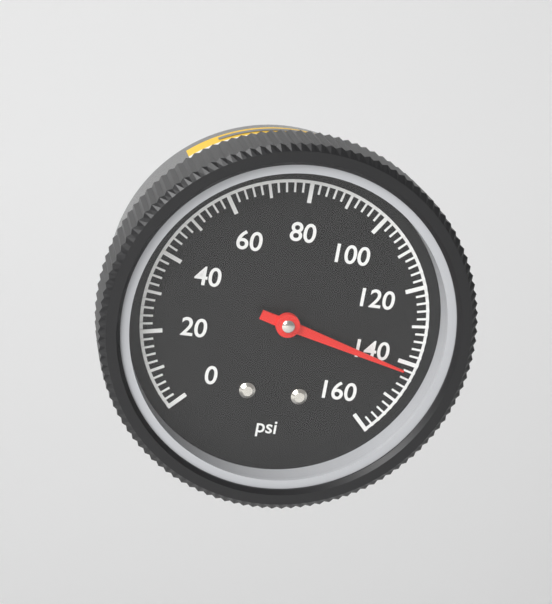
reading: 142 psi
